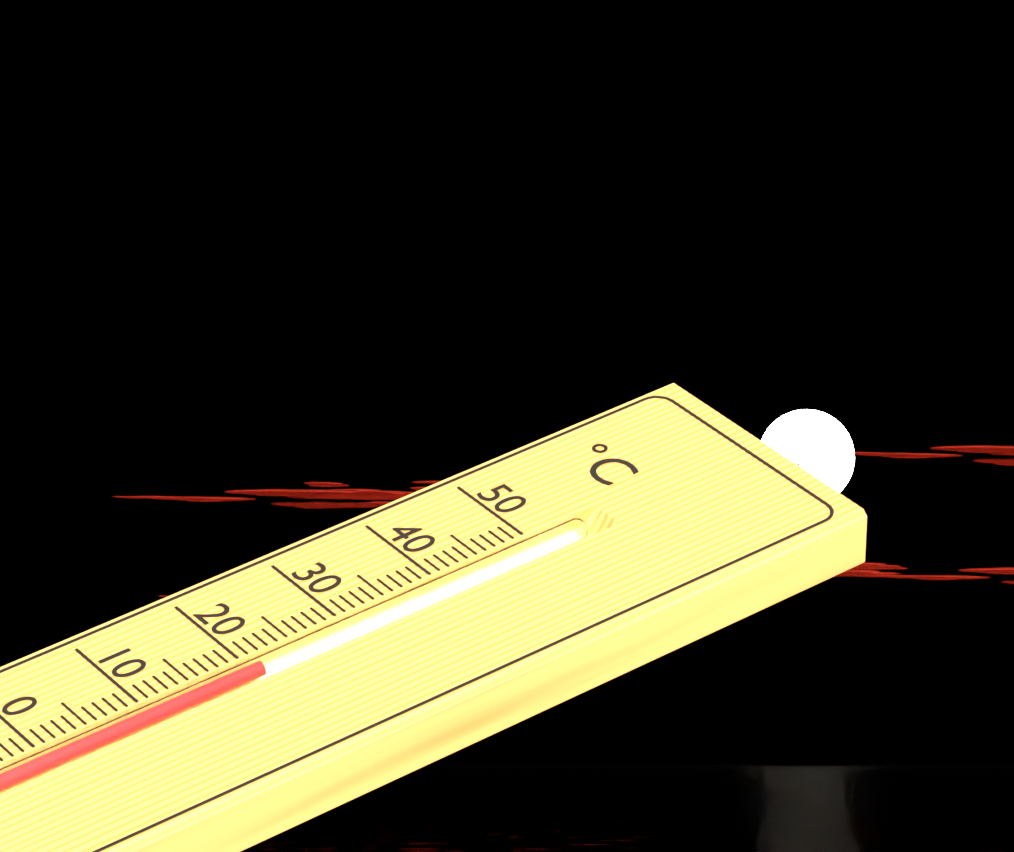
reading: 21 °C
